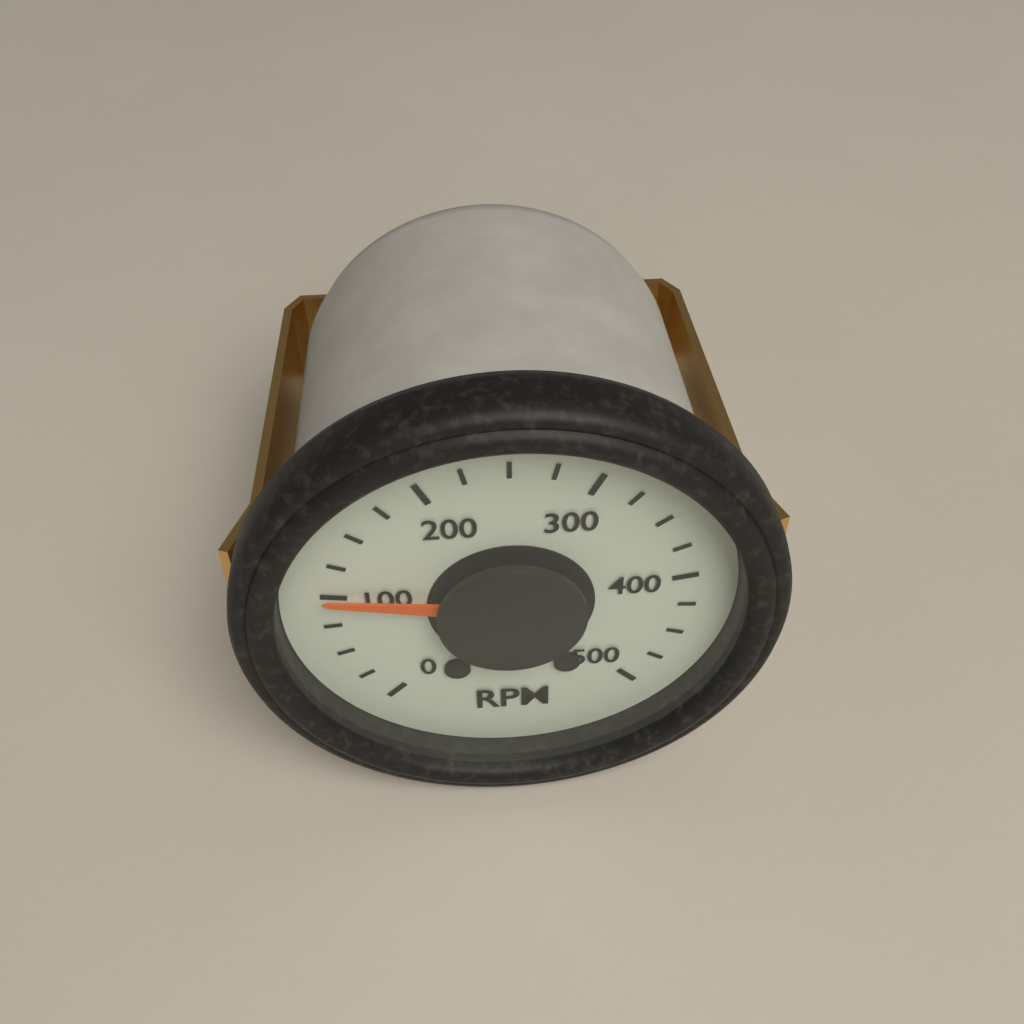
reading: 100 RPM
